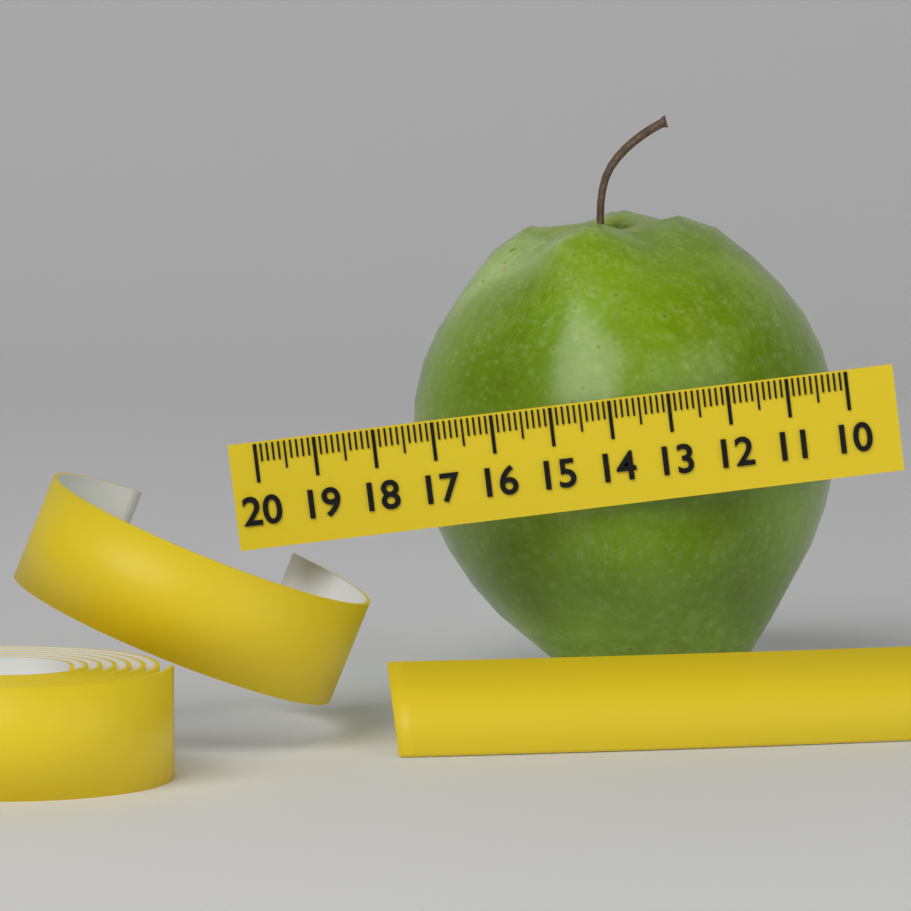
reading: 17.4 (no unit)
